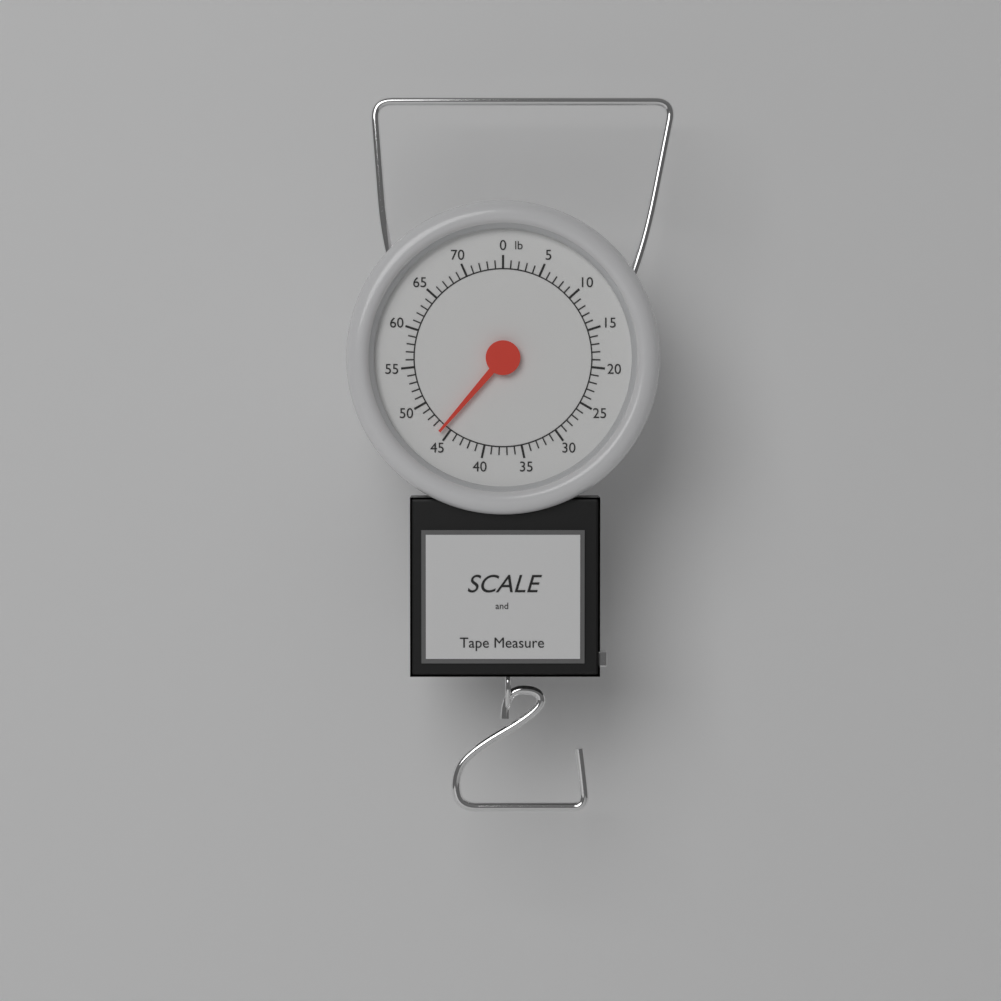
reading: 46 lb
